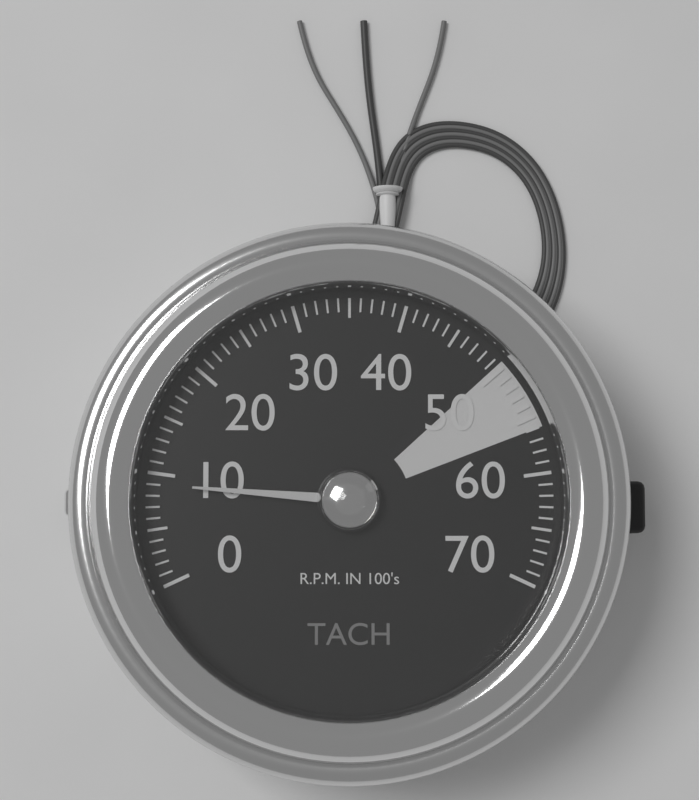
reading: 900 rpm
